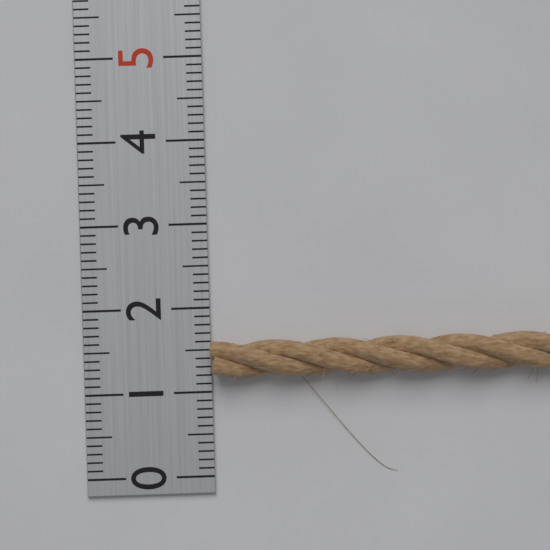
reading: 1.6 (no unit)
